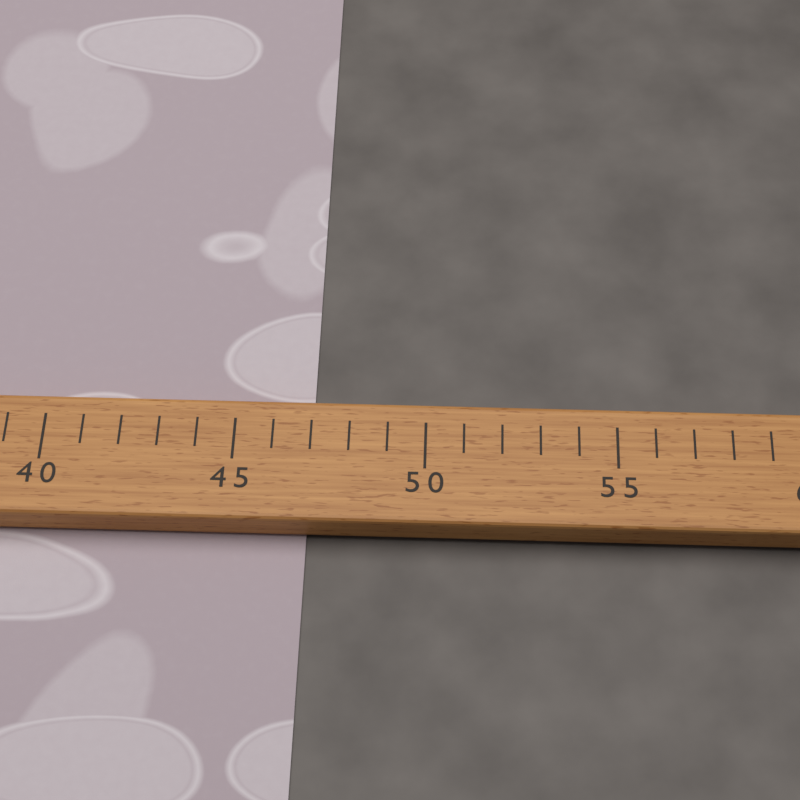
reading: 47 (no unit)
